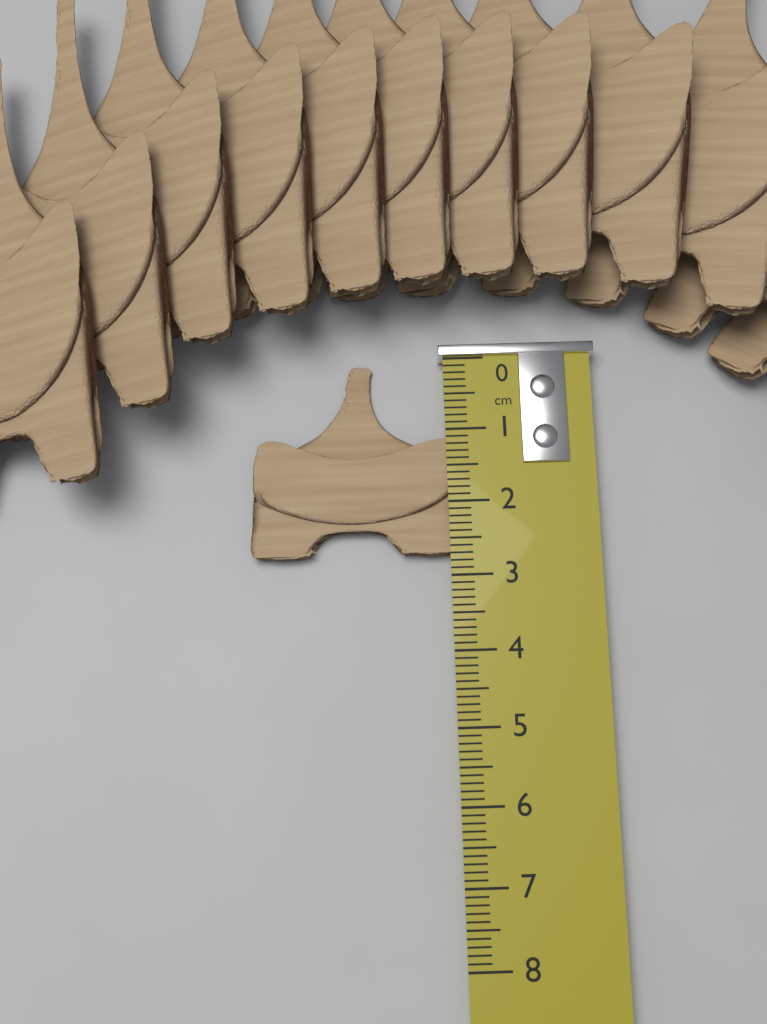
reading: 2.7 cm
